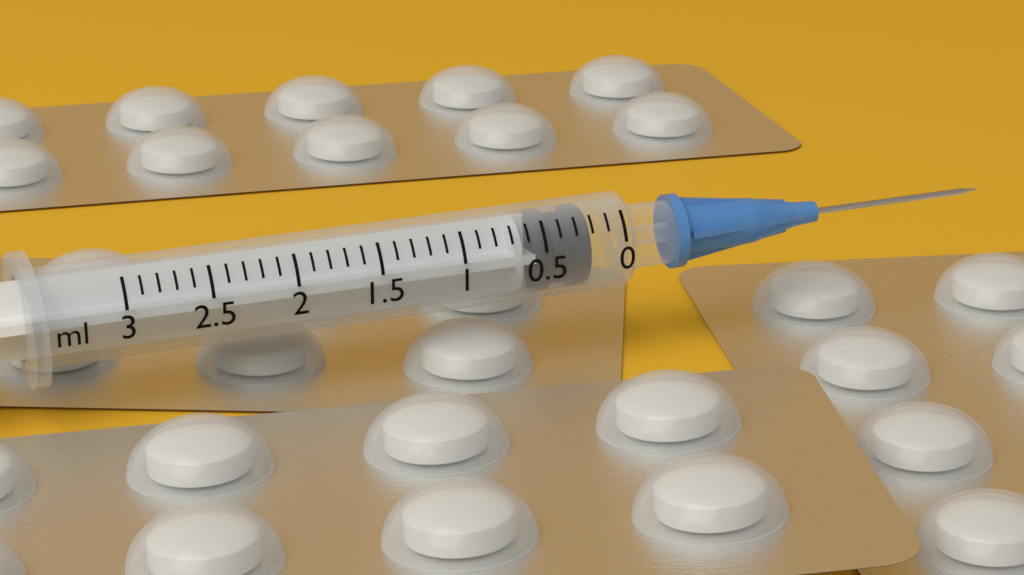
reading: 0.2 ml
